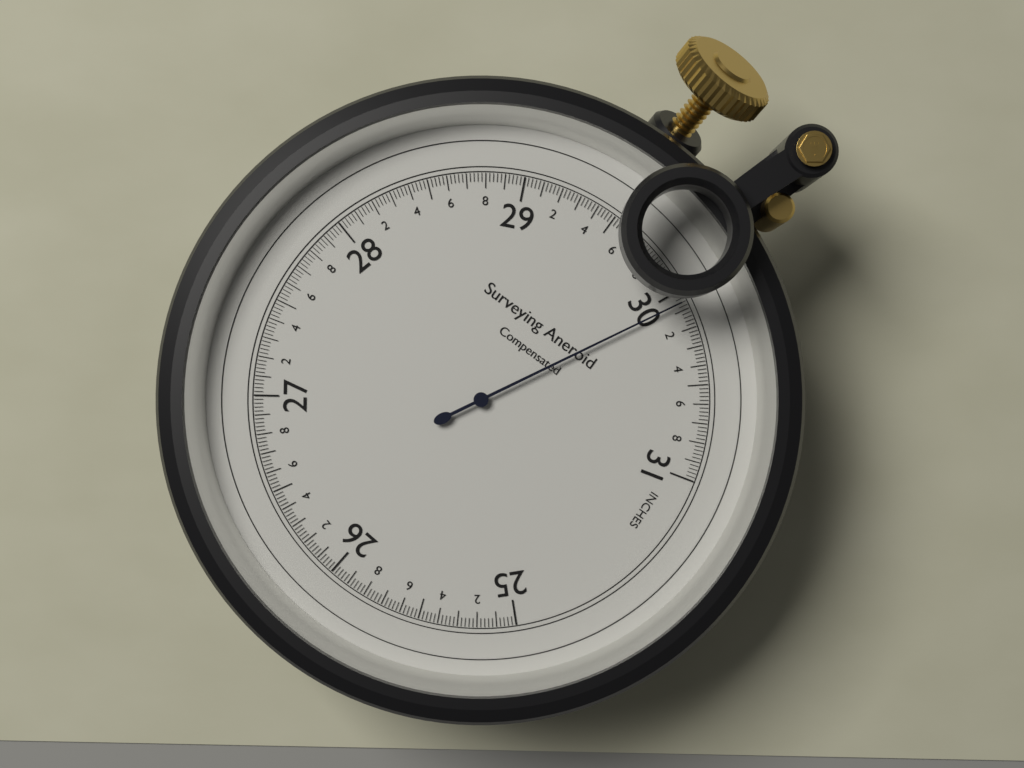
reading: 30.06 inches
